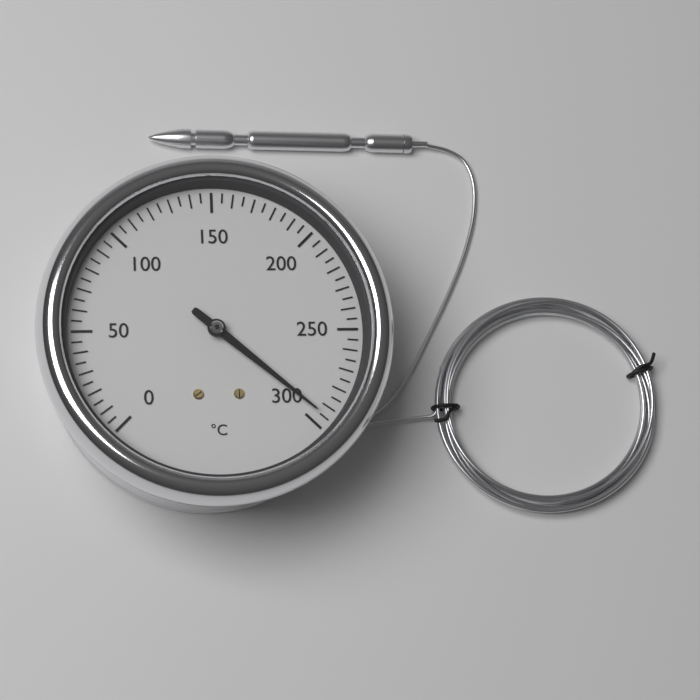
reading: 295 °C
